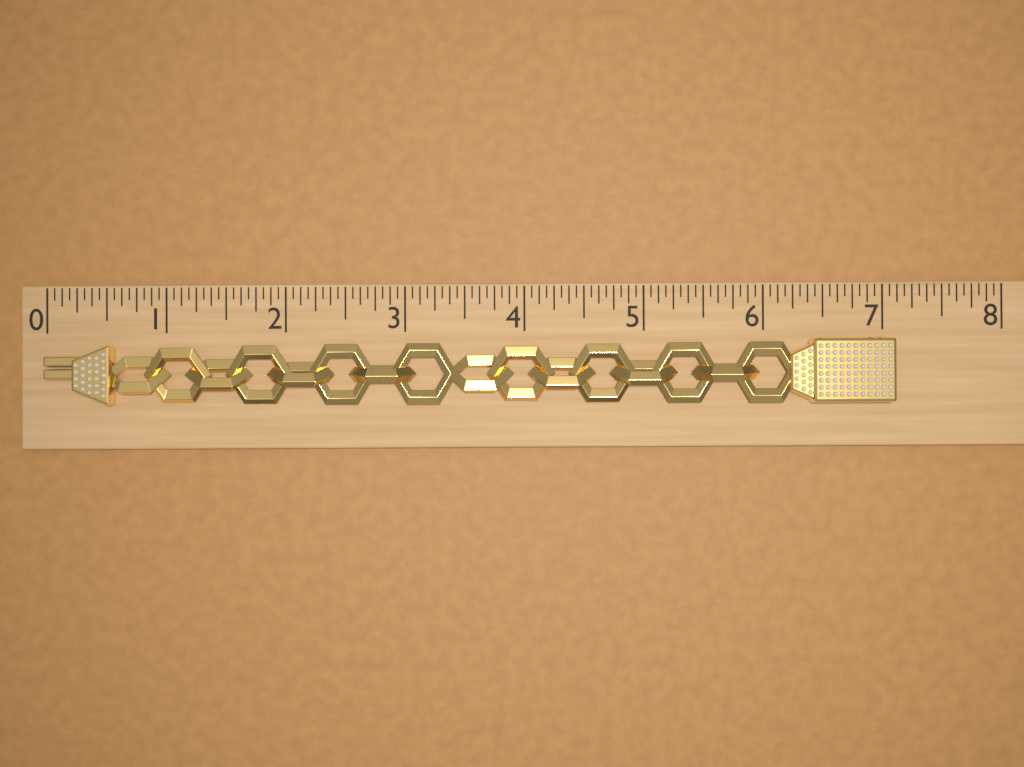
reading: 7.0625 (no unit)
